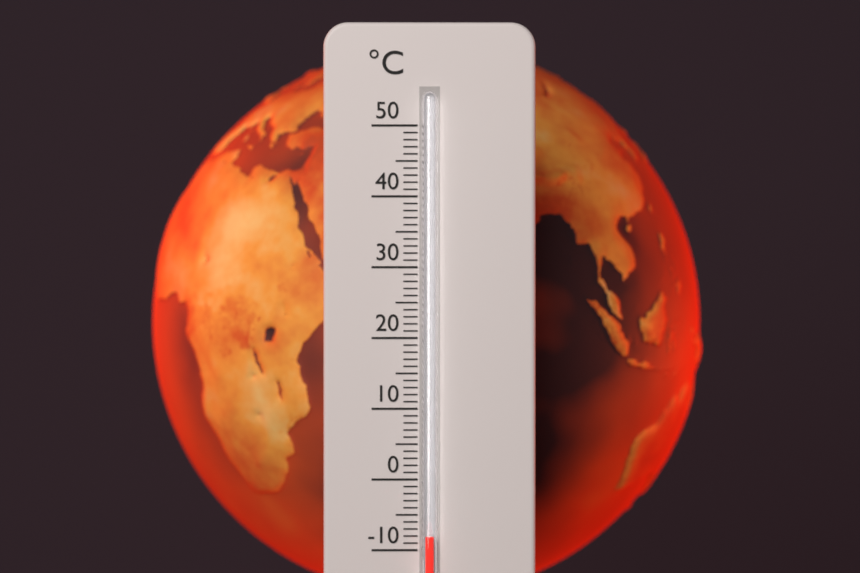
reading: -8 °C
